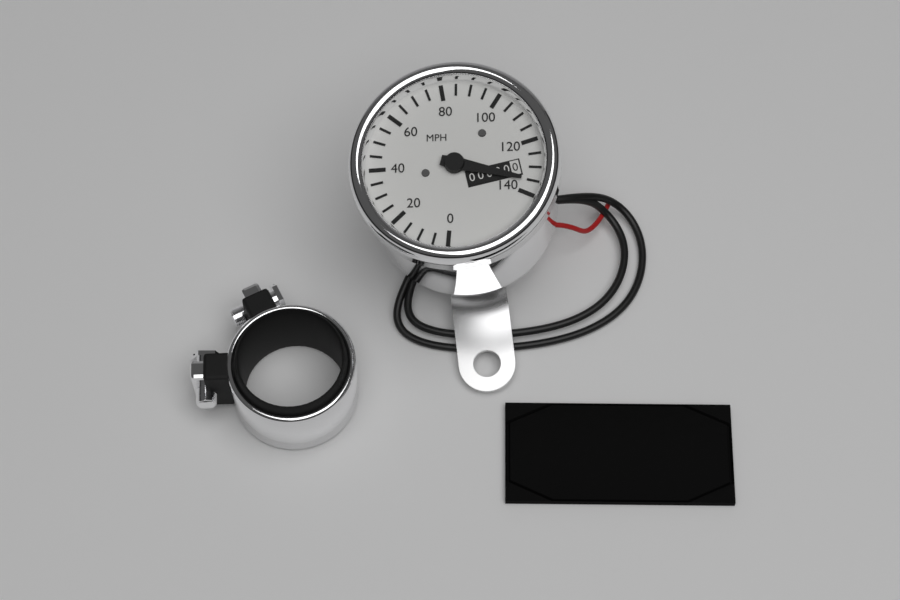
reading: 135 MPH
